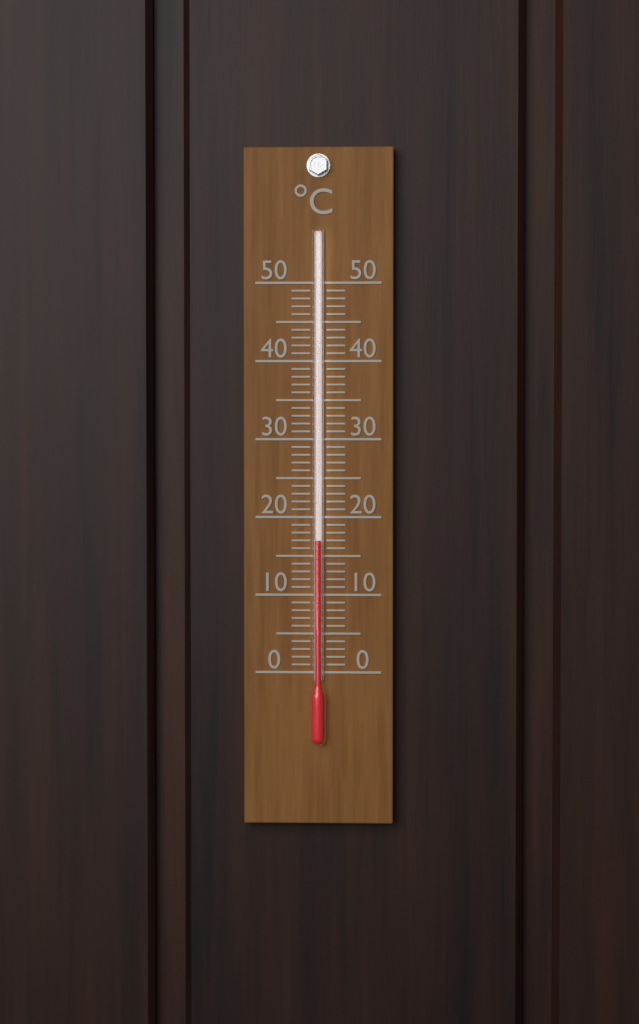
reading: 17 °C
